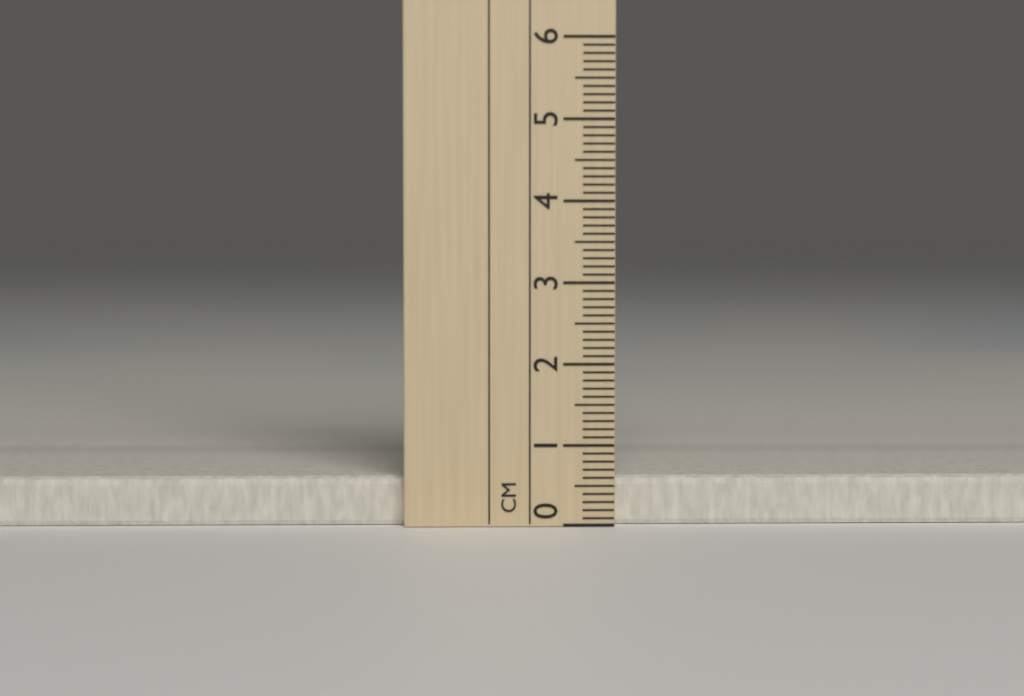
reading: 0.6 cm
